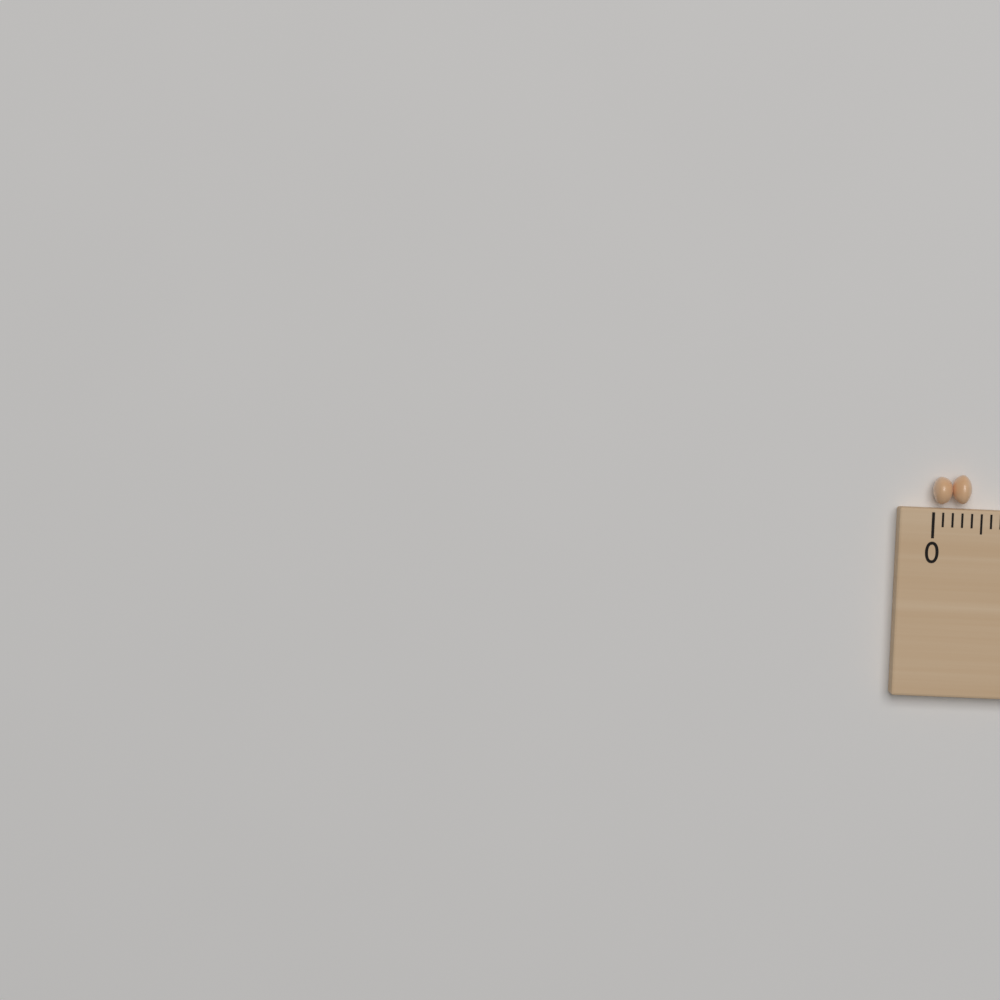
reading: 0.4 (no unit)
